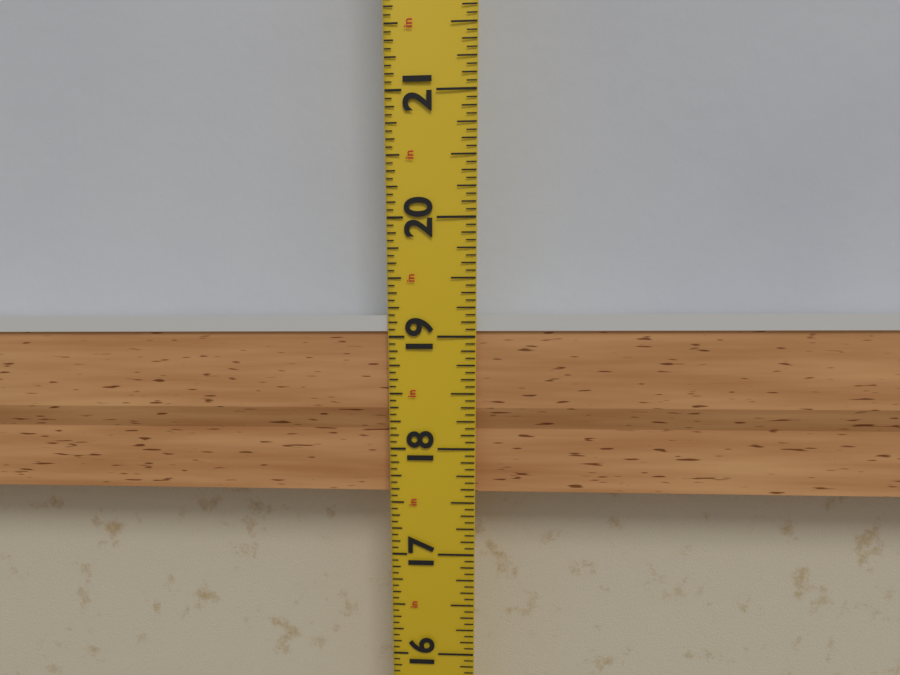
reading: 19.1875 in
